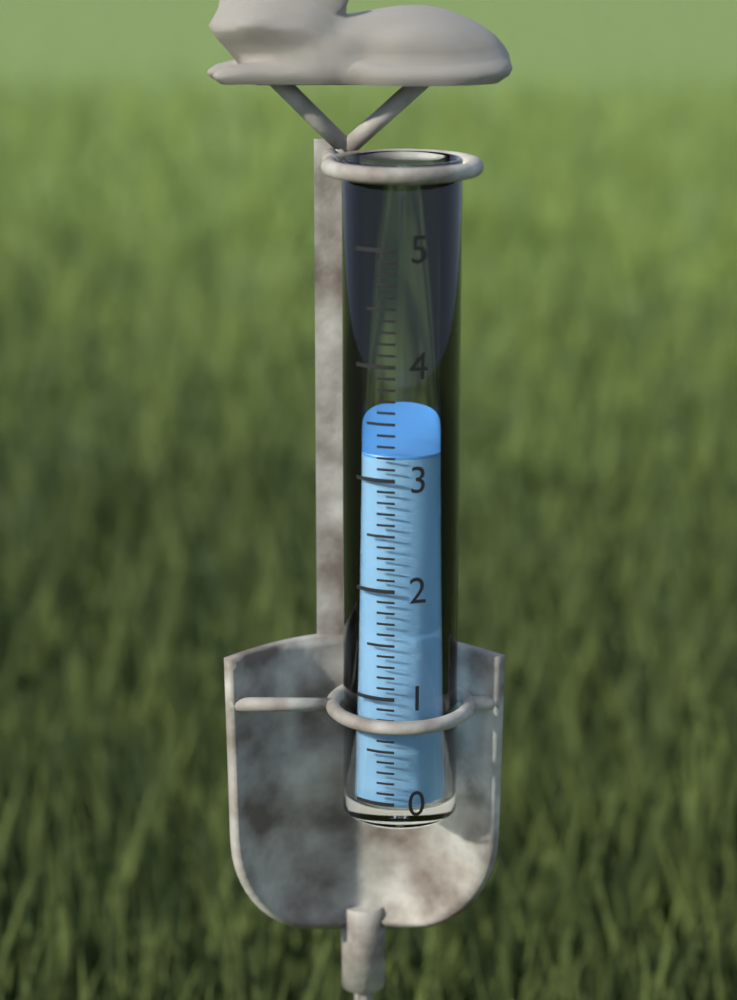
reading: 3.2 (no unit)
